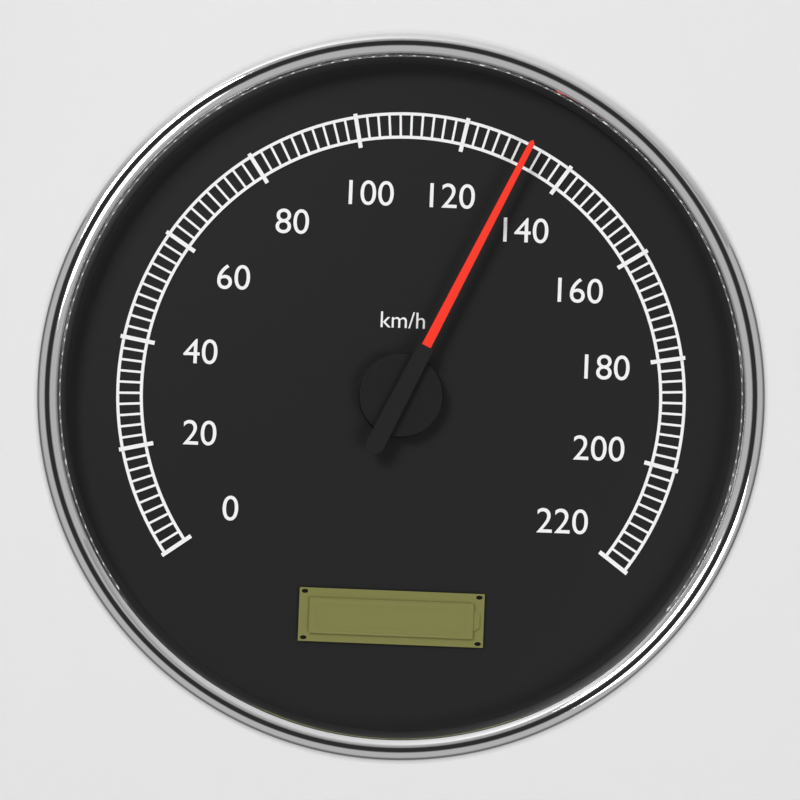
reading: 132 km/h
